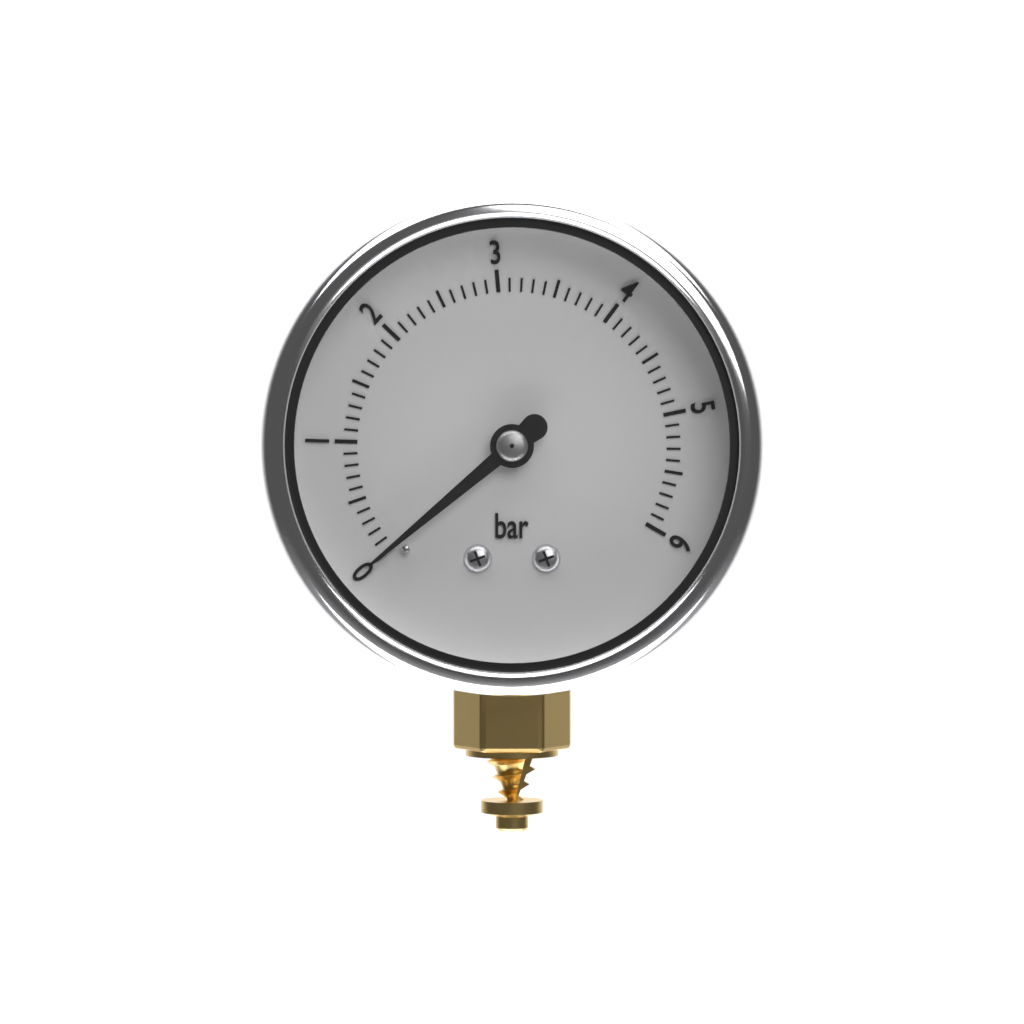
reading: 0.0 bar
